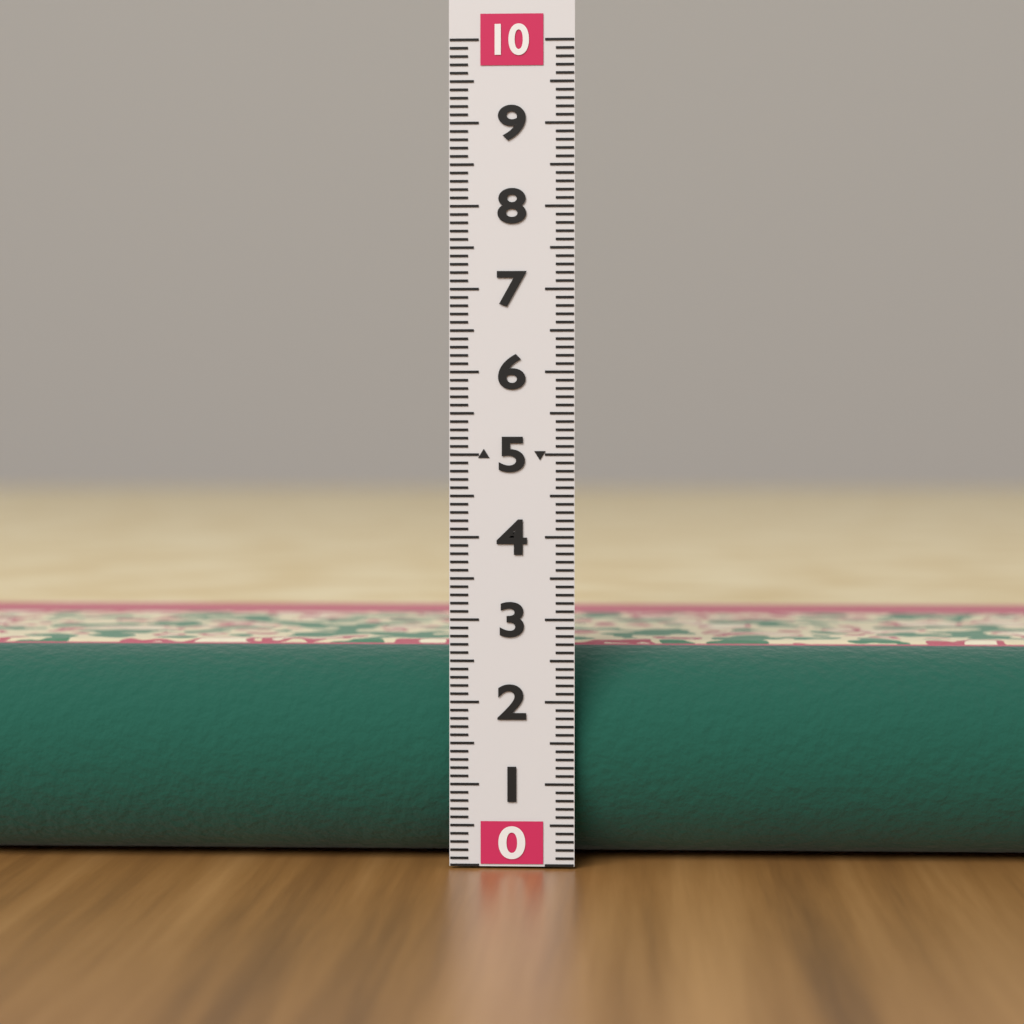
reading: 2.6 (no unit)
